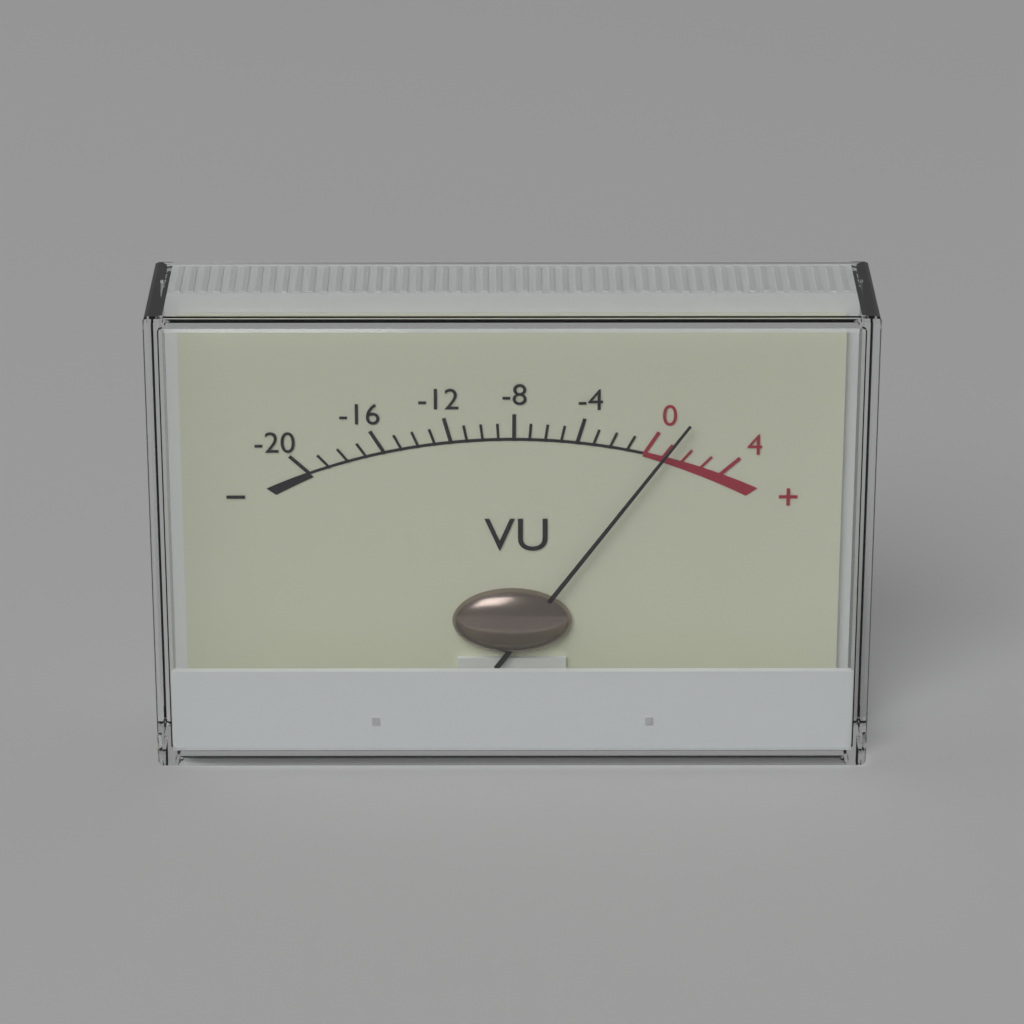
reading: 1 VU
